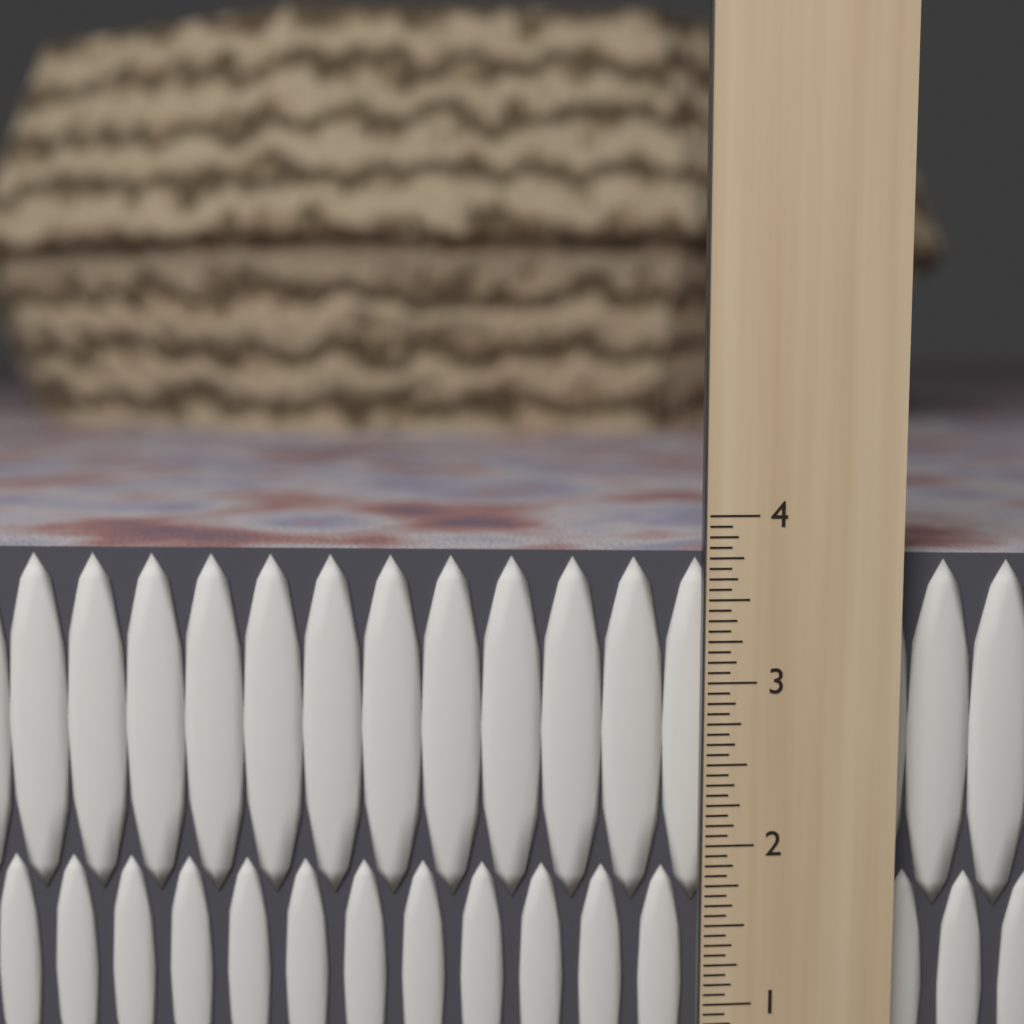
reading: 3.7500 in
